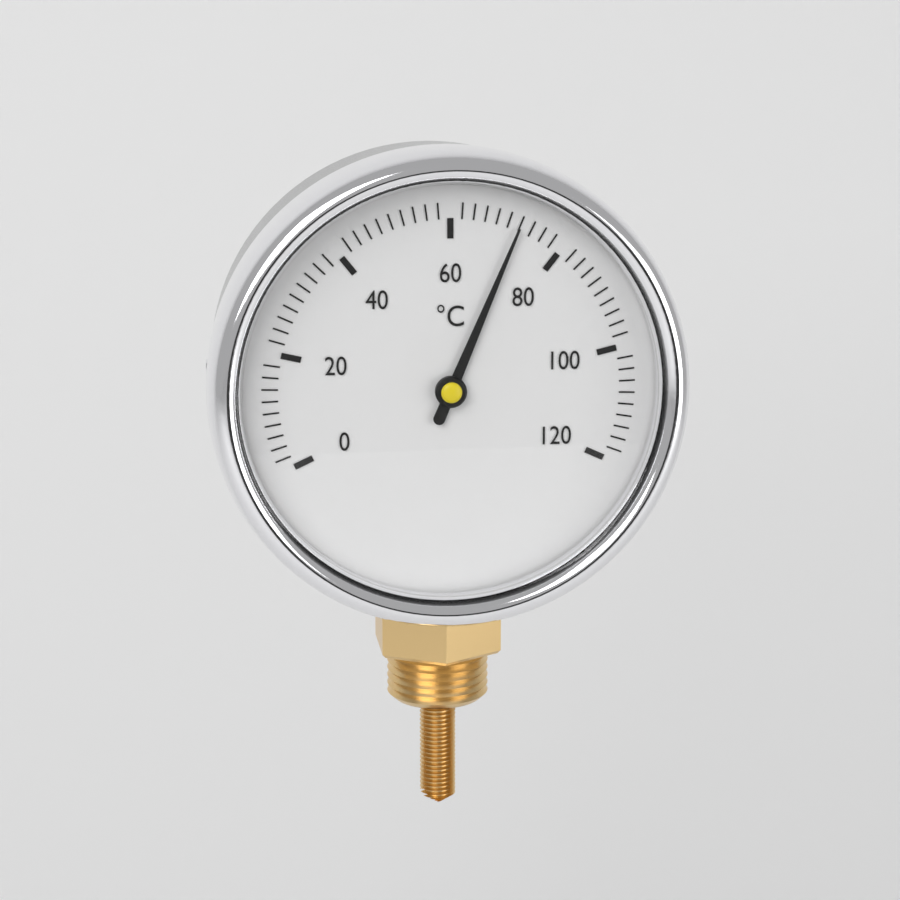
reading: 72 °C
